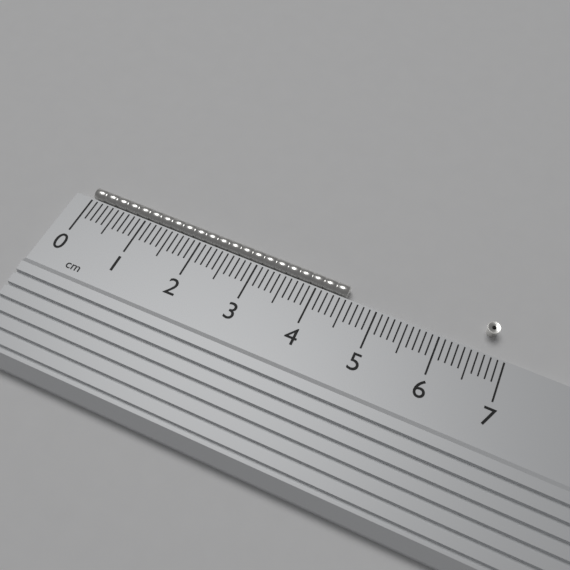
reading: 4.5 cm
